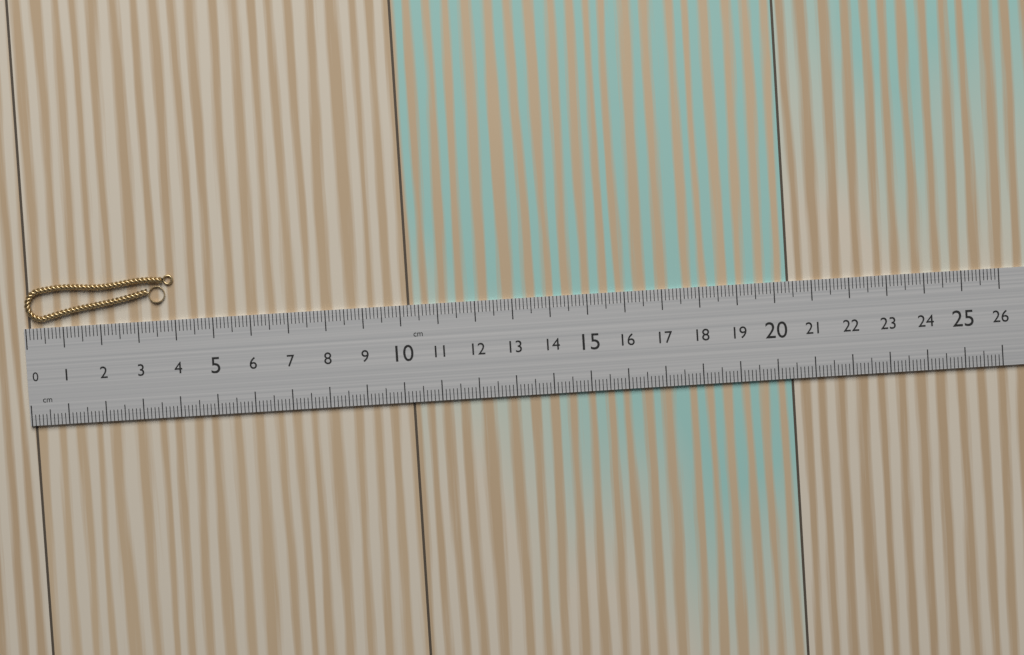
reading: 4.0 cm
